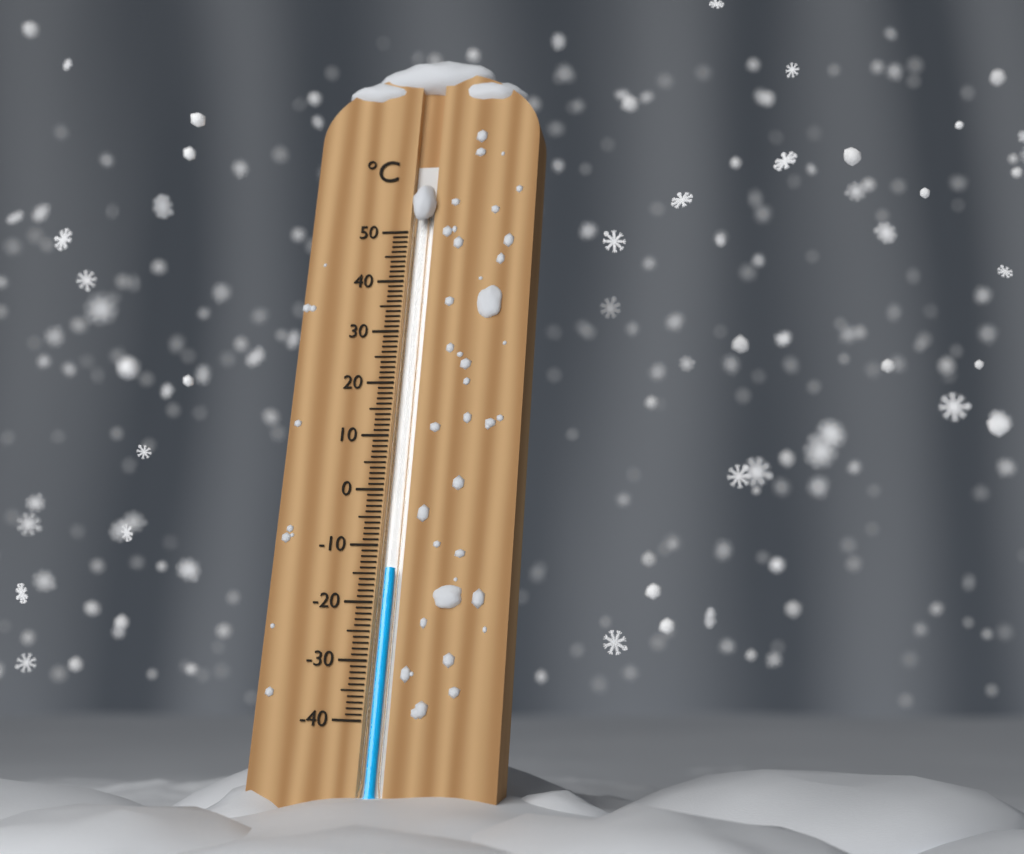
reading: -14 °C
